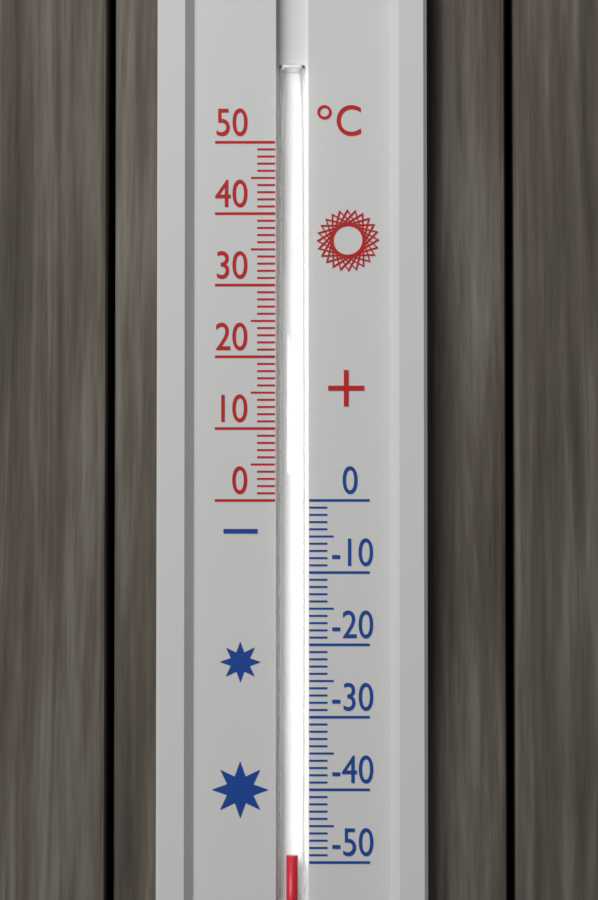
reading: -49 °C
